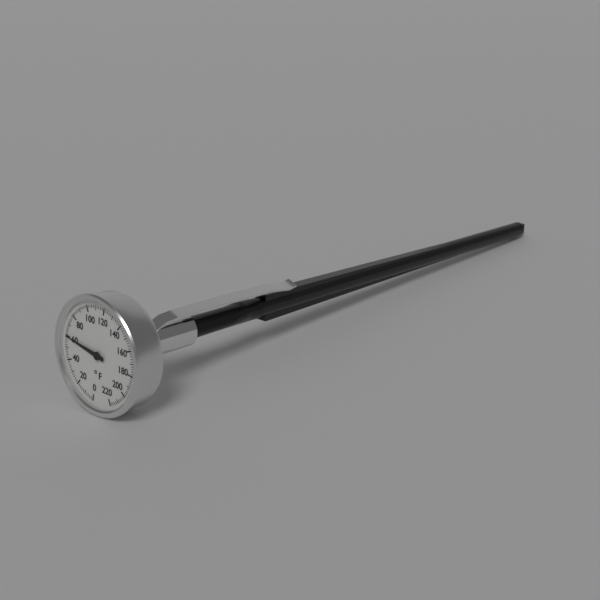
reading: 60 °F
